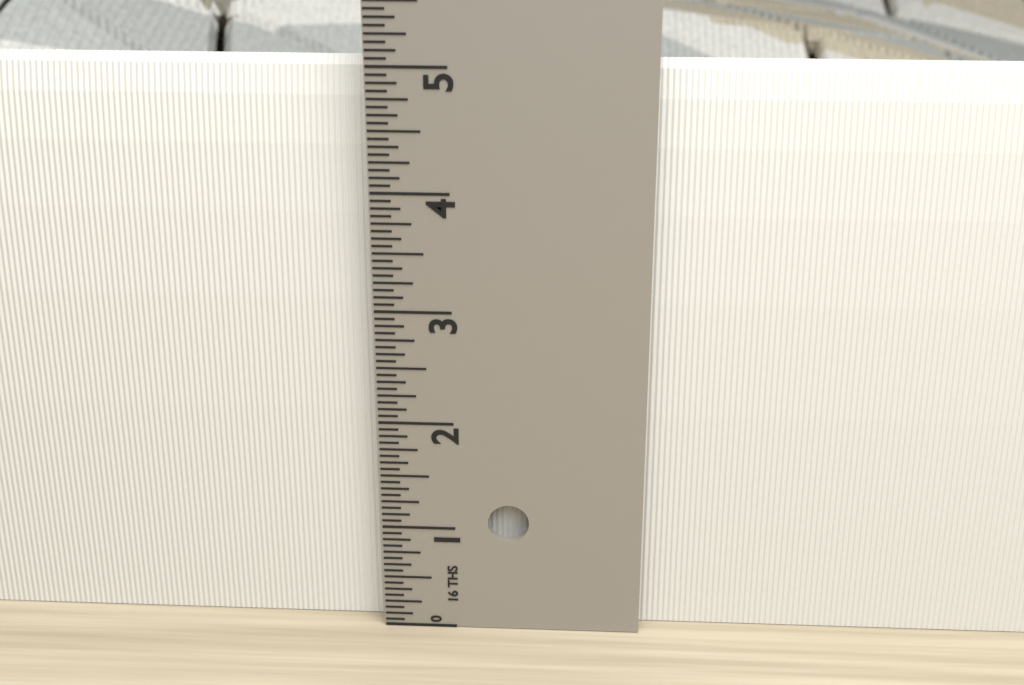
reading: 5.0000 in
